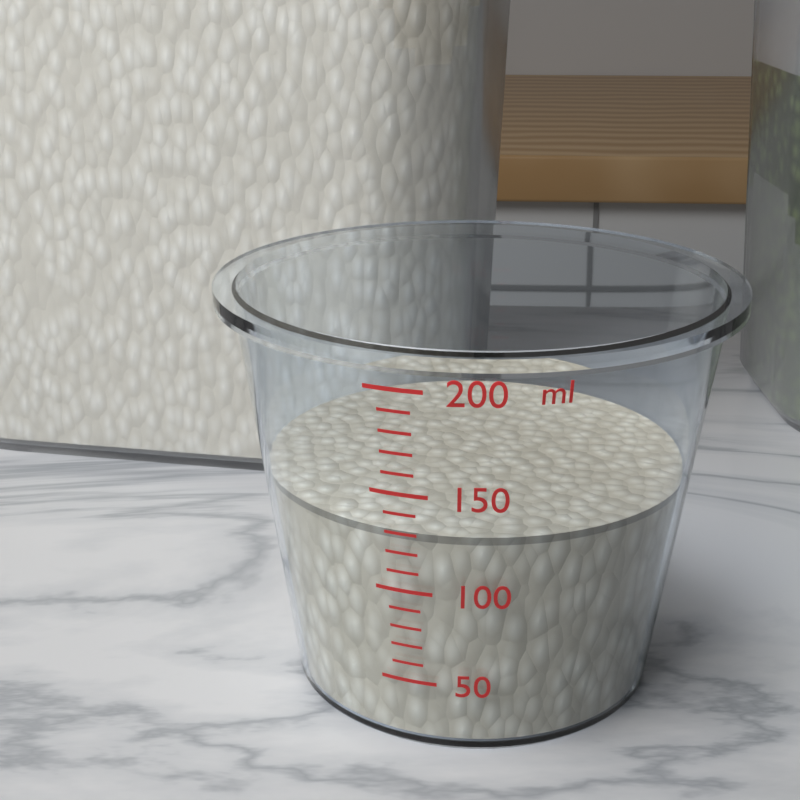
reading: 130 ml
